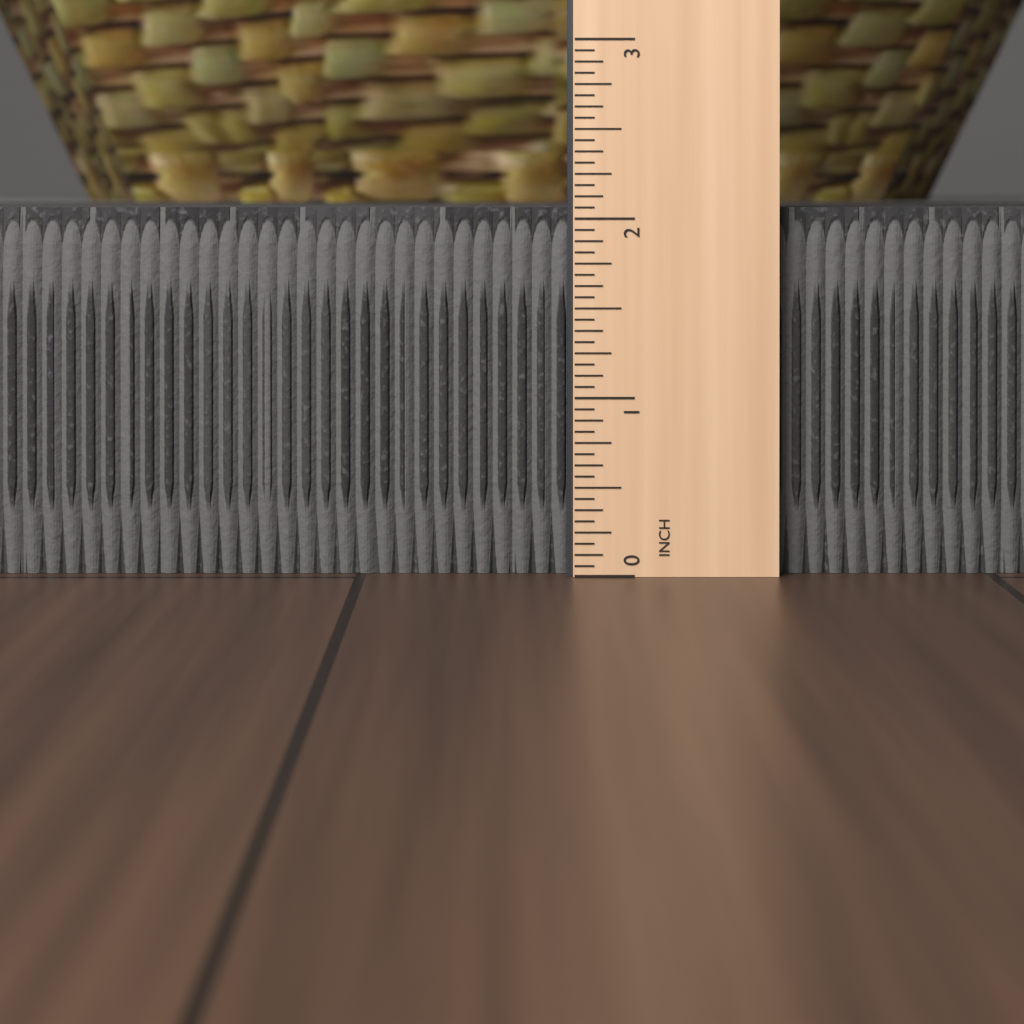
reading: 2.0625 in
